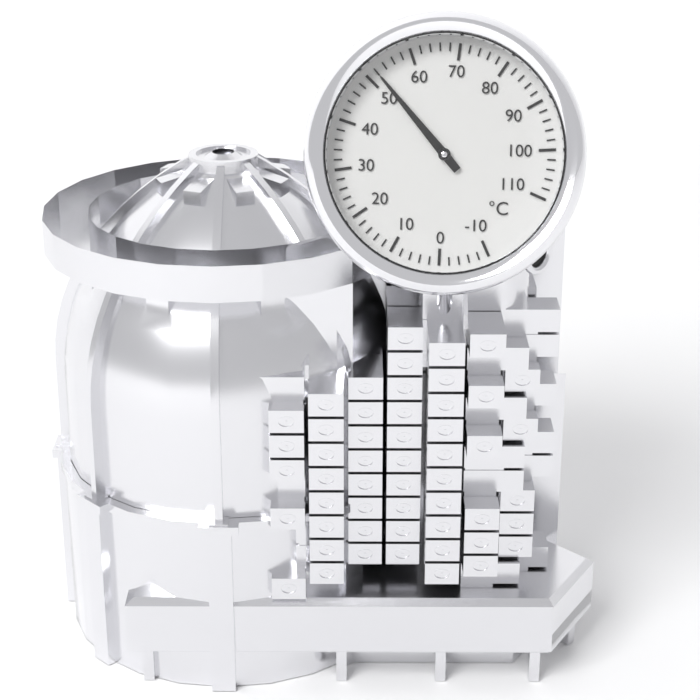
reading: 52 °C
